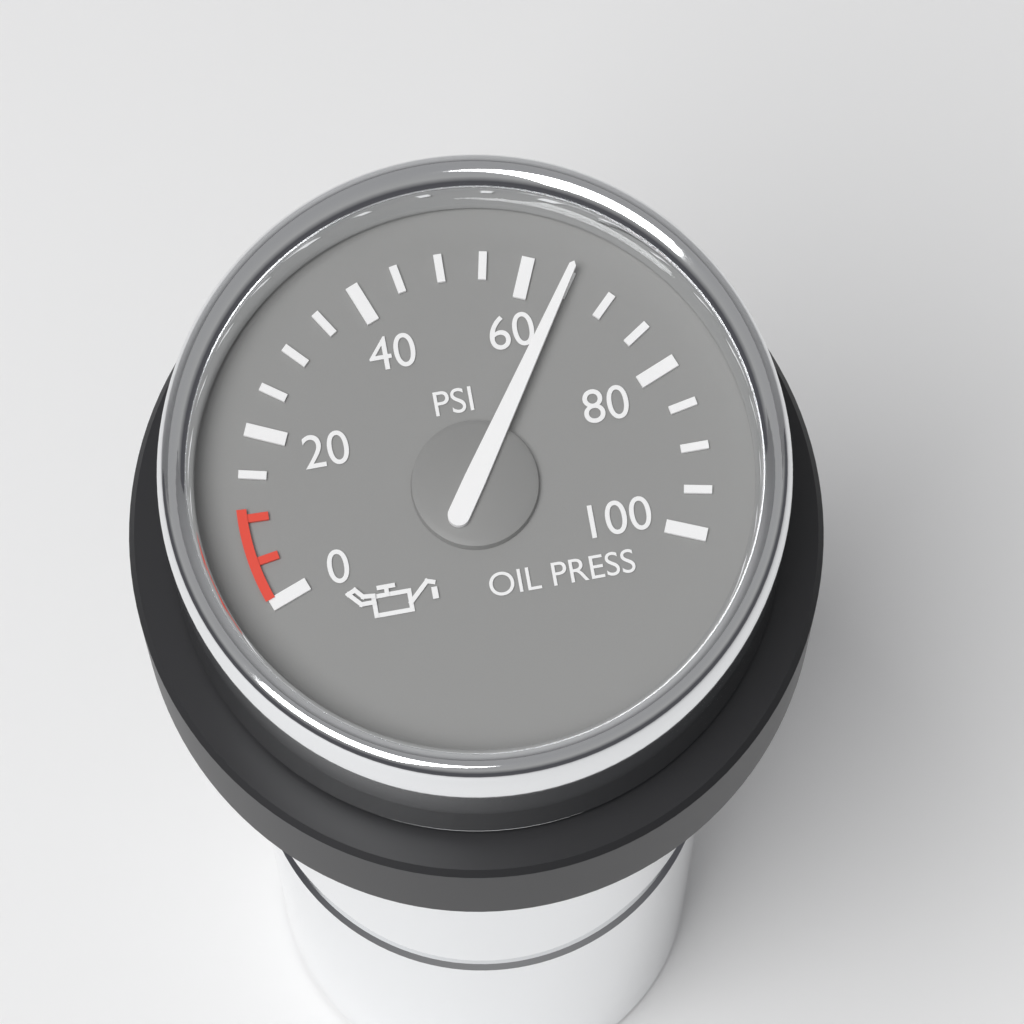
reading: 65 psi
